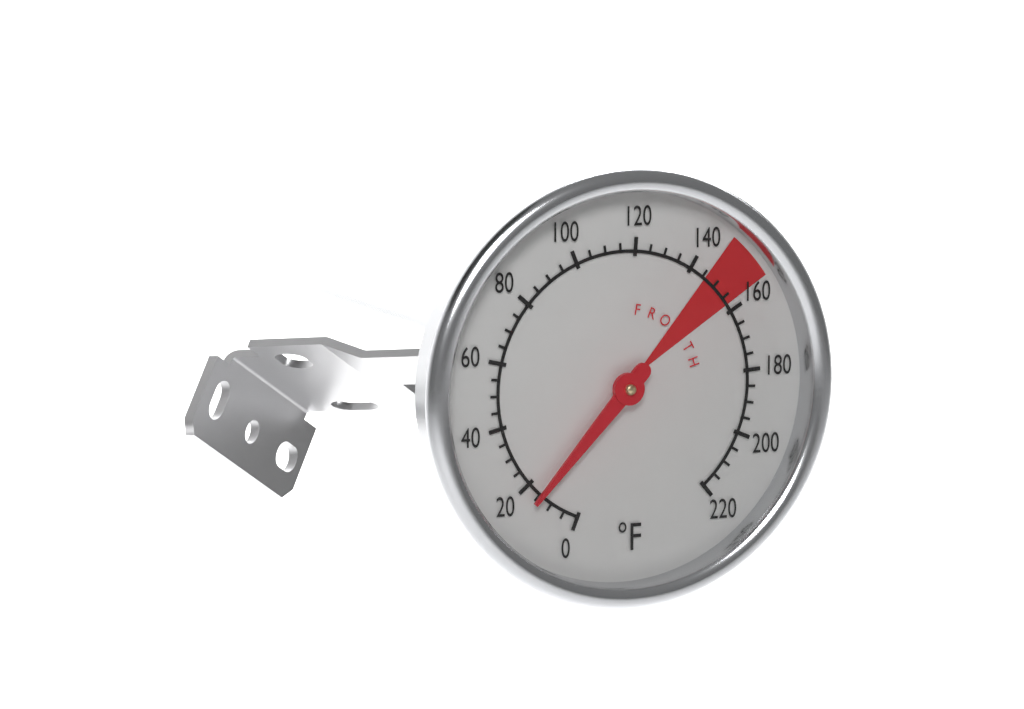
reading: 15 °F
